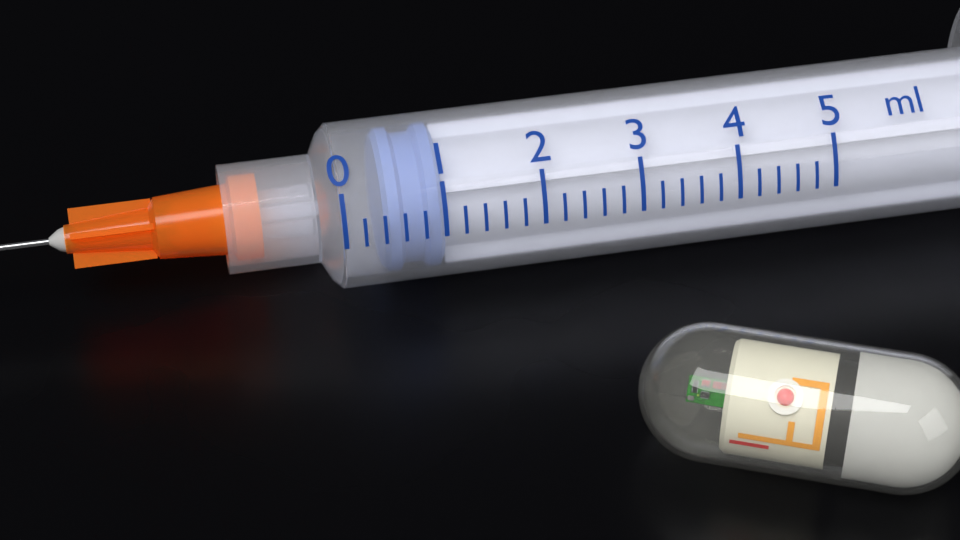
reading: 0.4 ml
